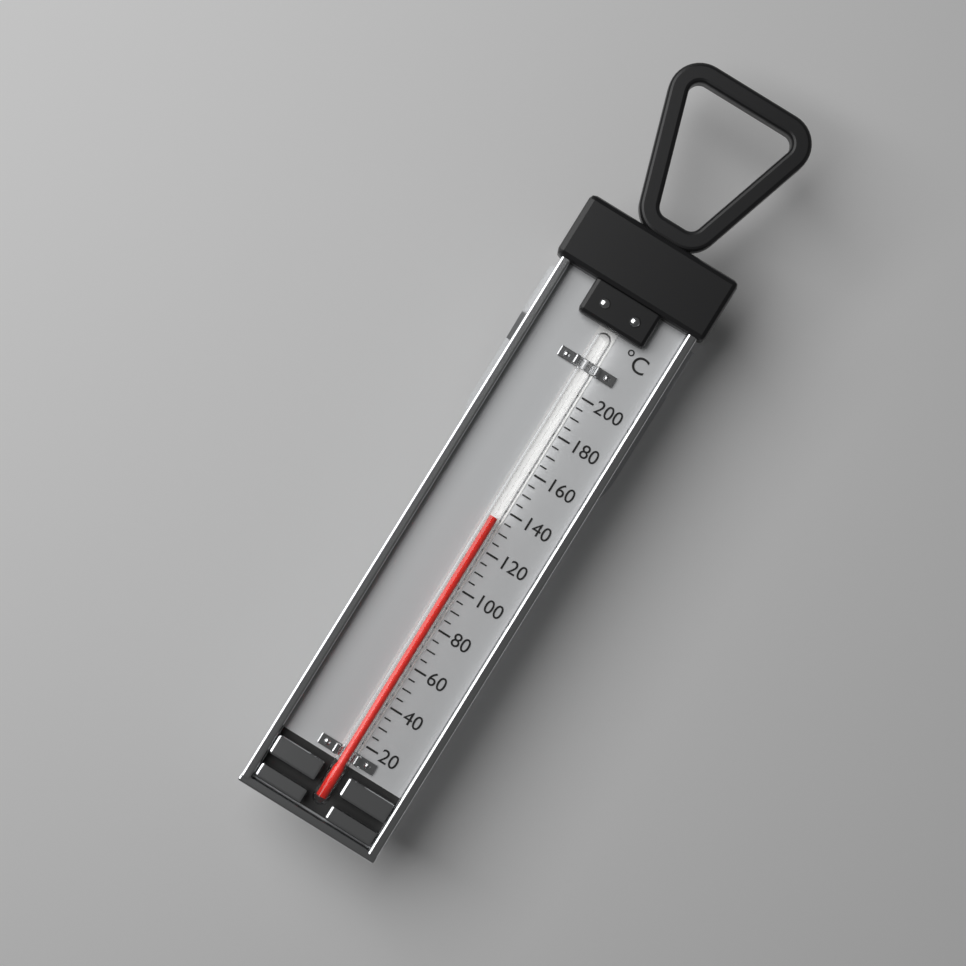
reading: 135 °C
